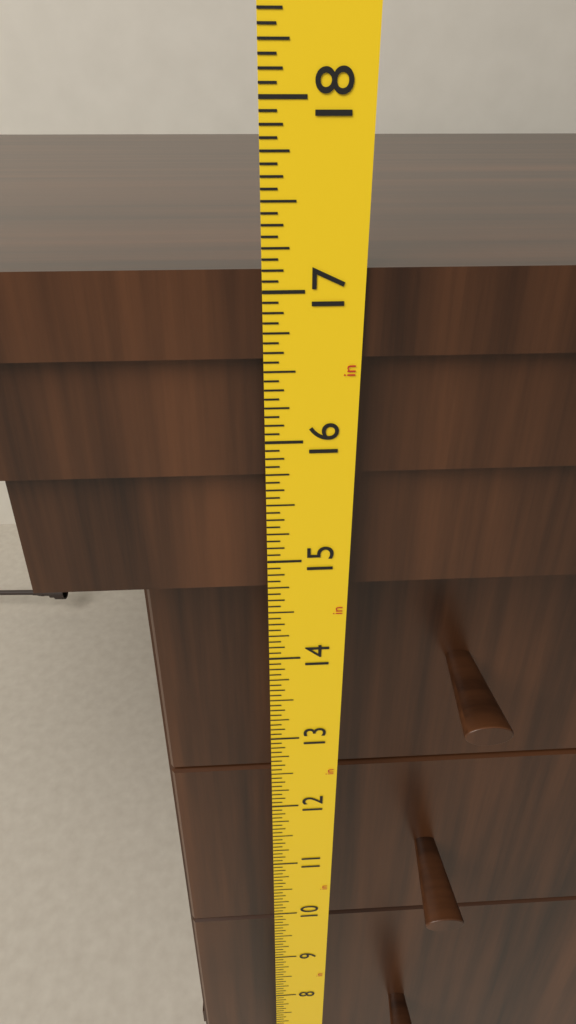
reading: 17.1250 in
